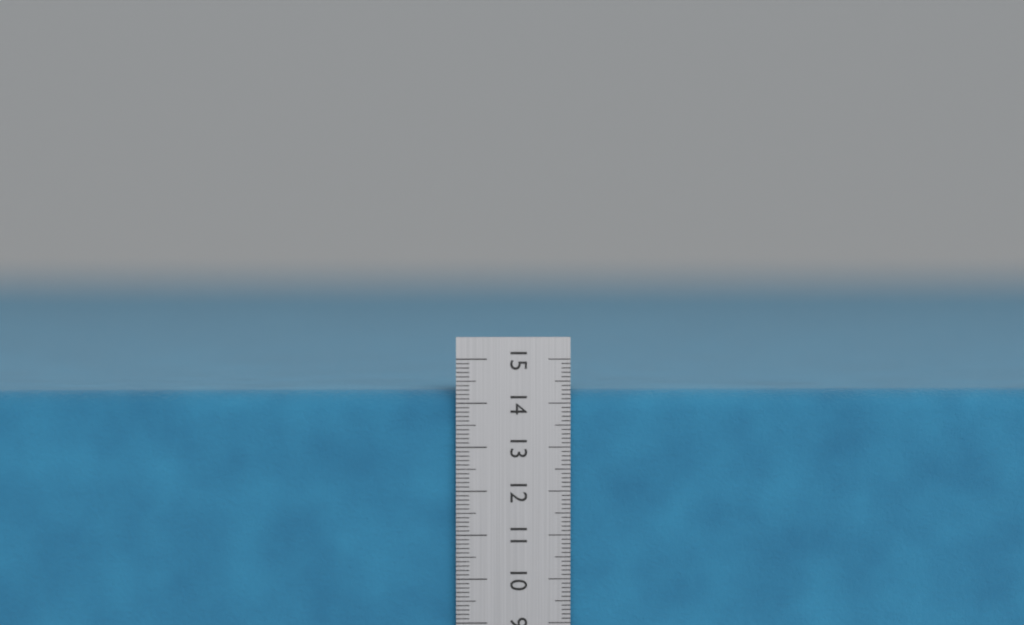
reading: 14.3 cm
